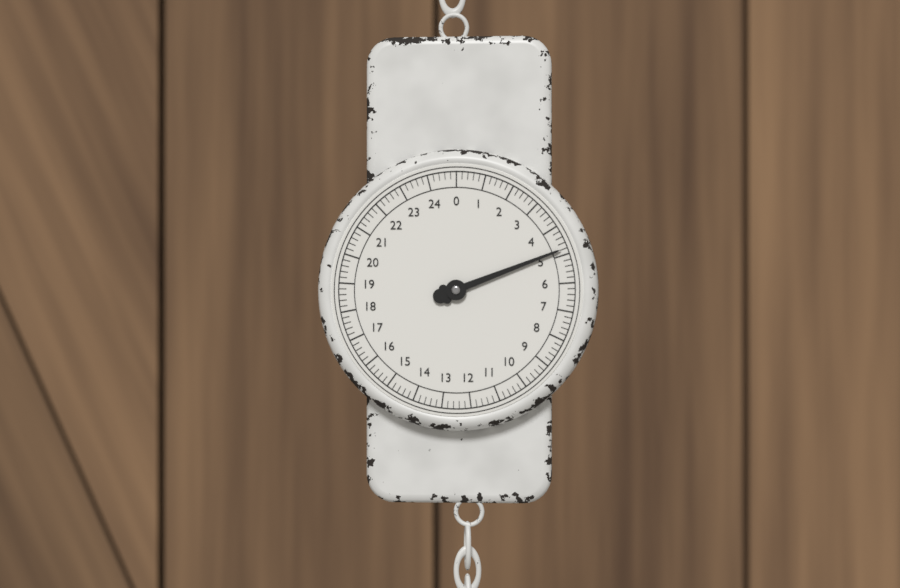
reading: 4.8 (no unit)
